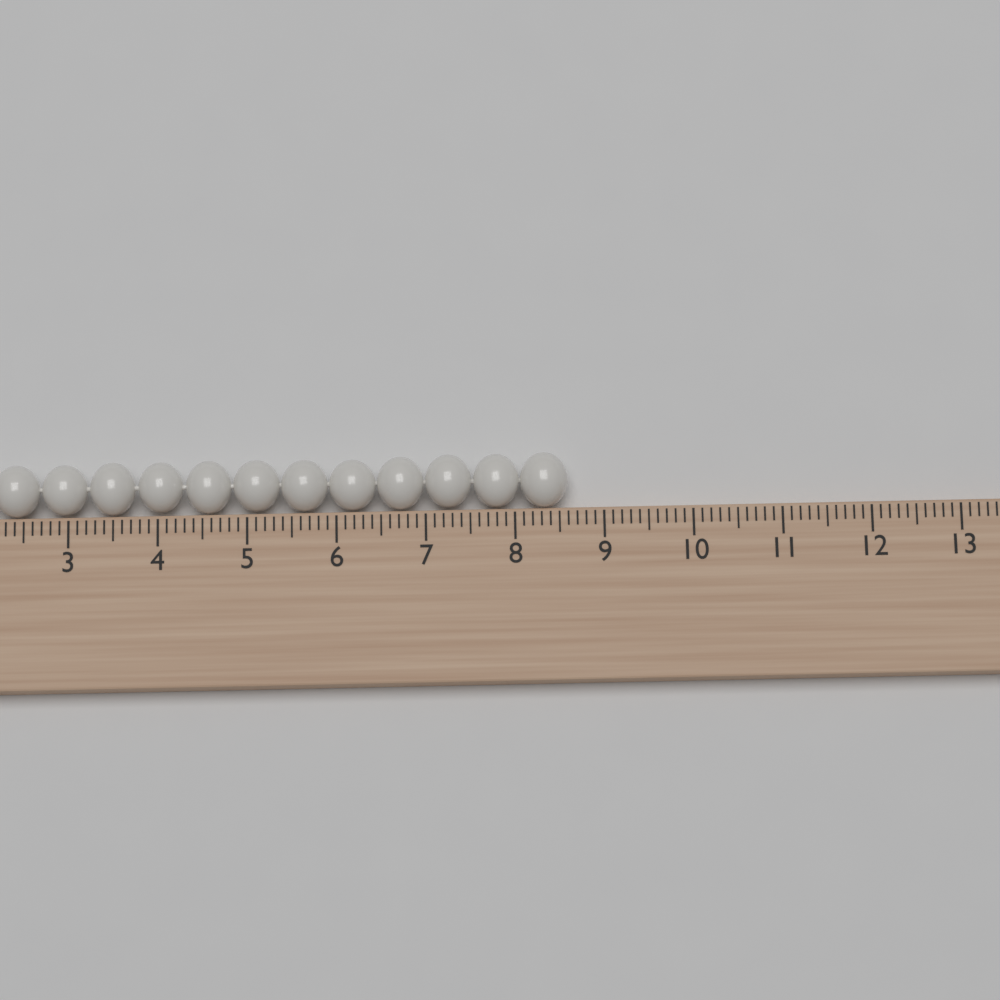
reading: 8.6 cm
